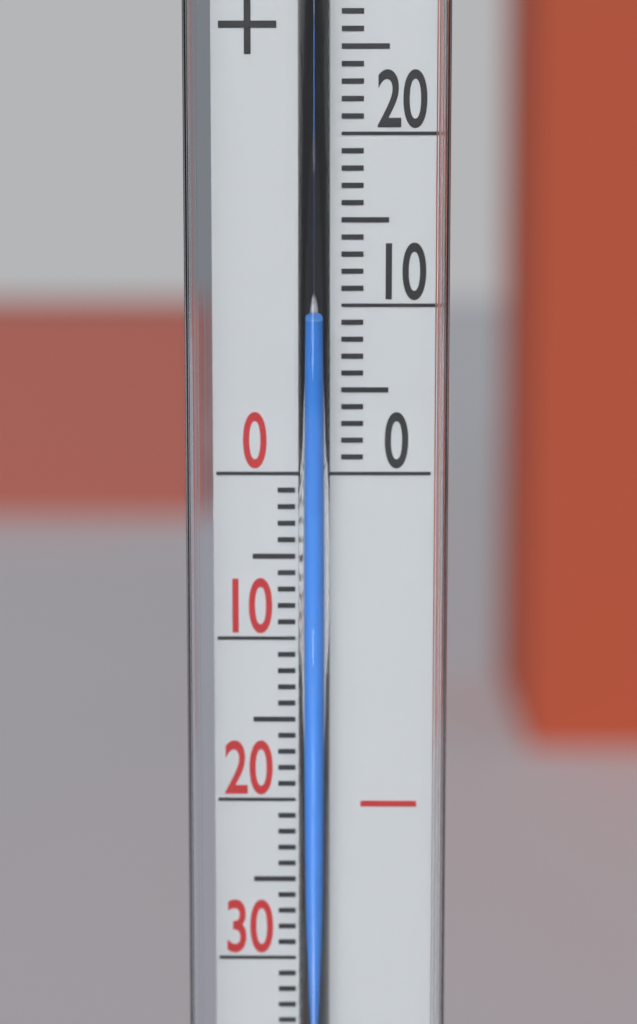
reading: 9 °C
